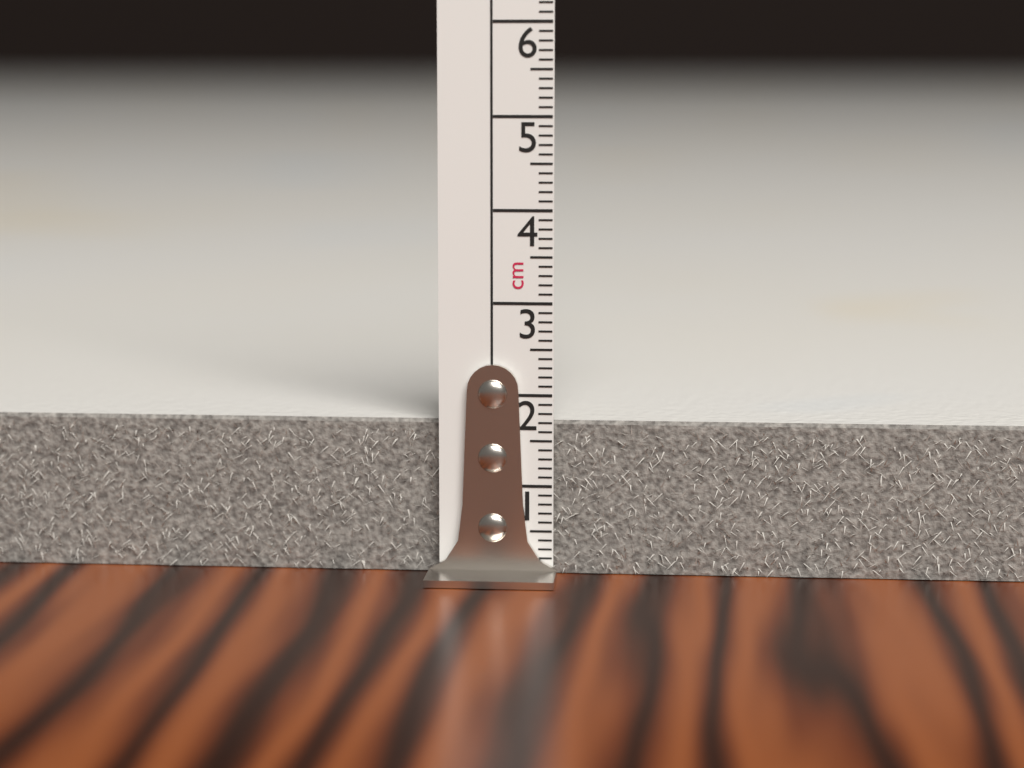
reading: 1.7 cm
